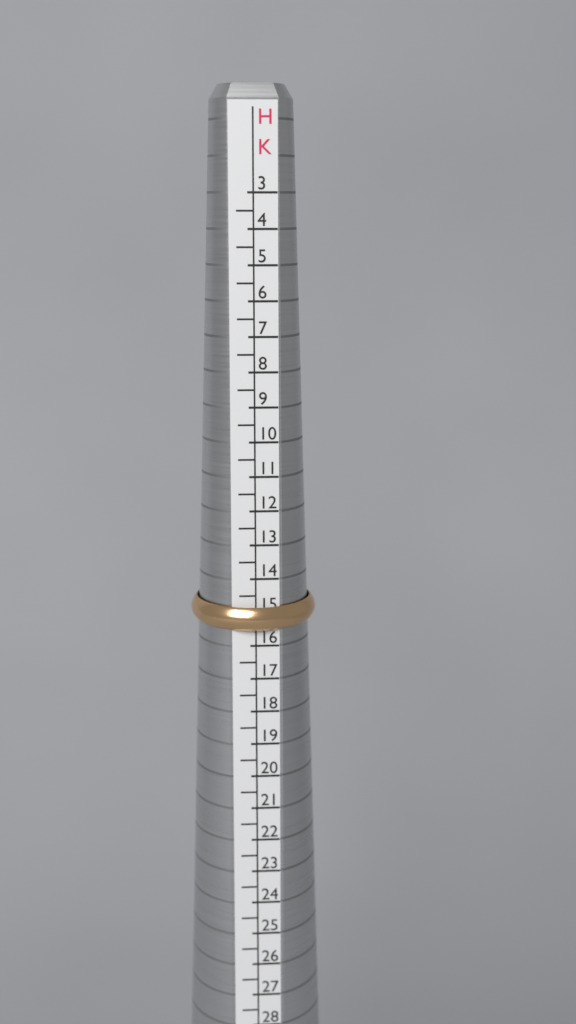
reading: 15.5 HK
